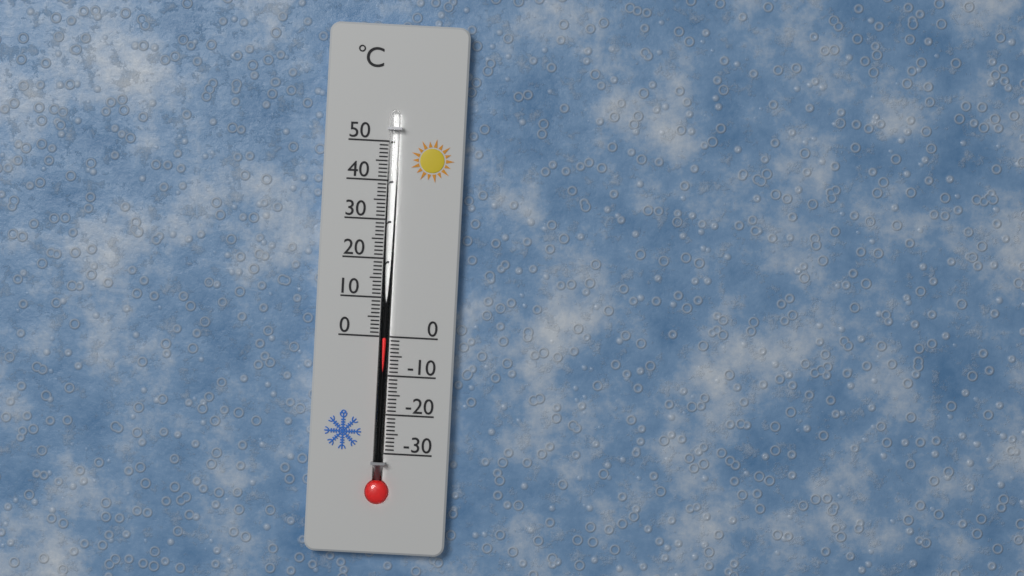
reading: 0 °C
